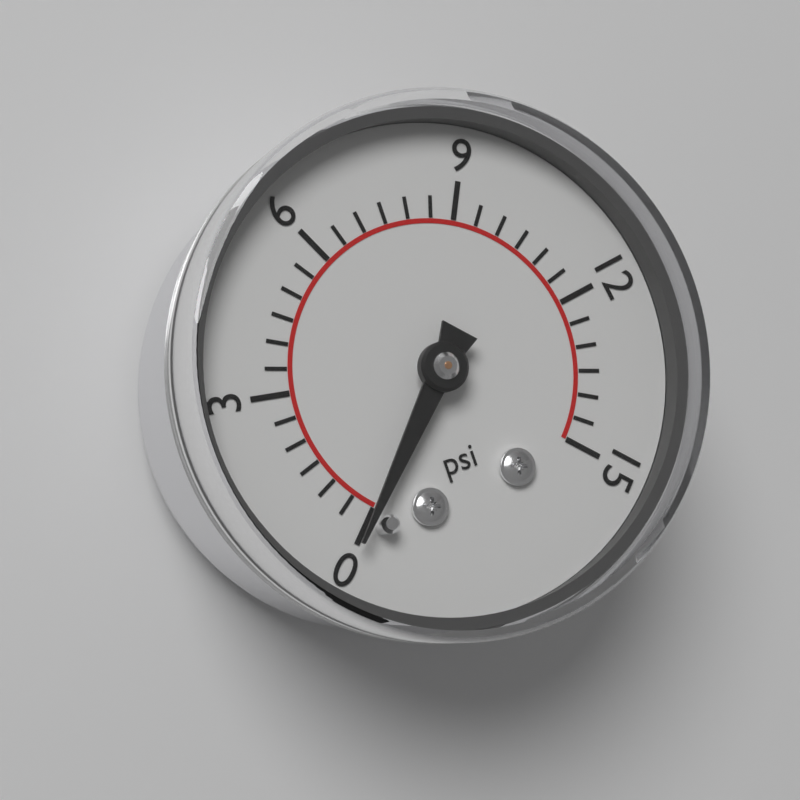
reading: 0.0 psi
